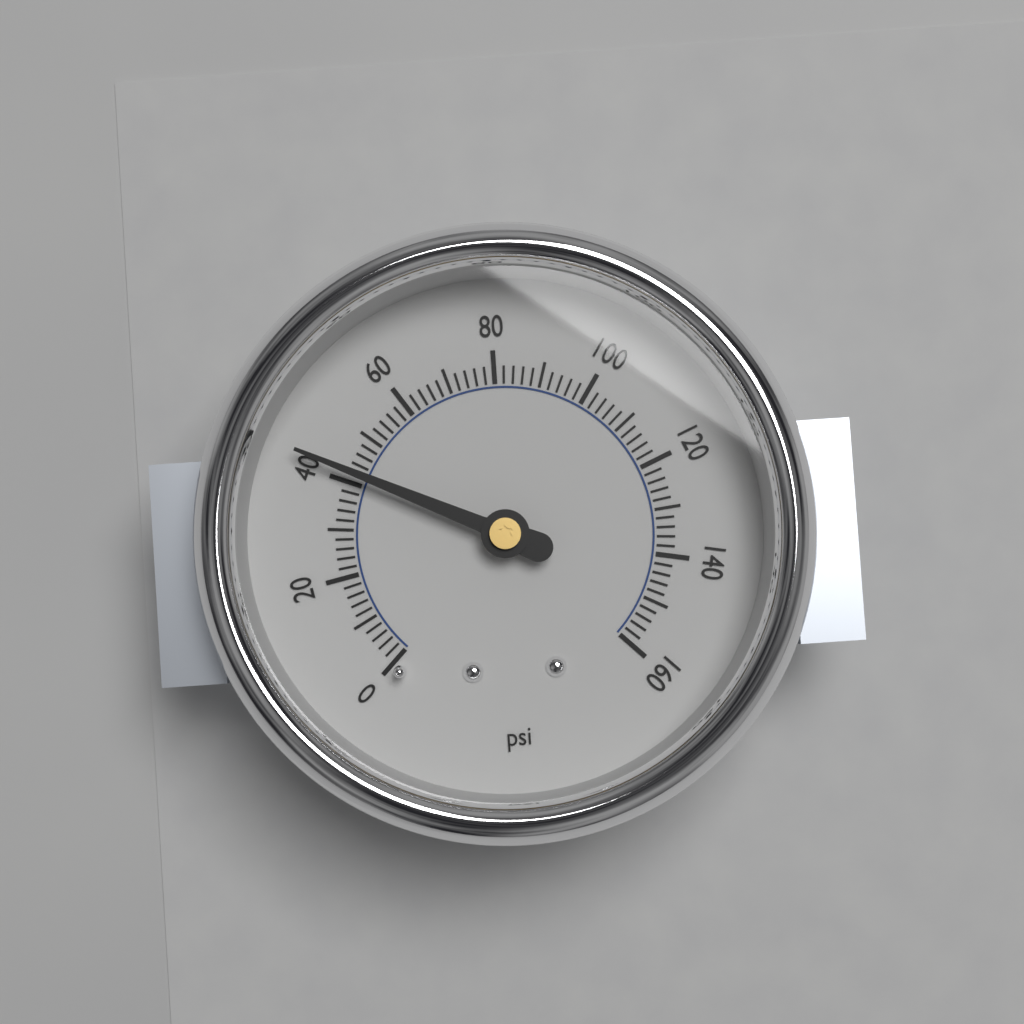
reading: 42 psi
